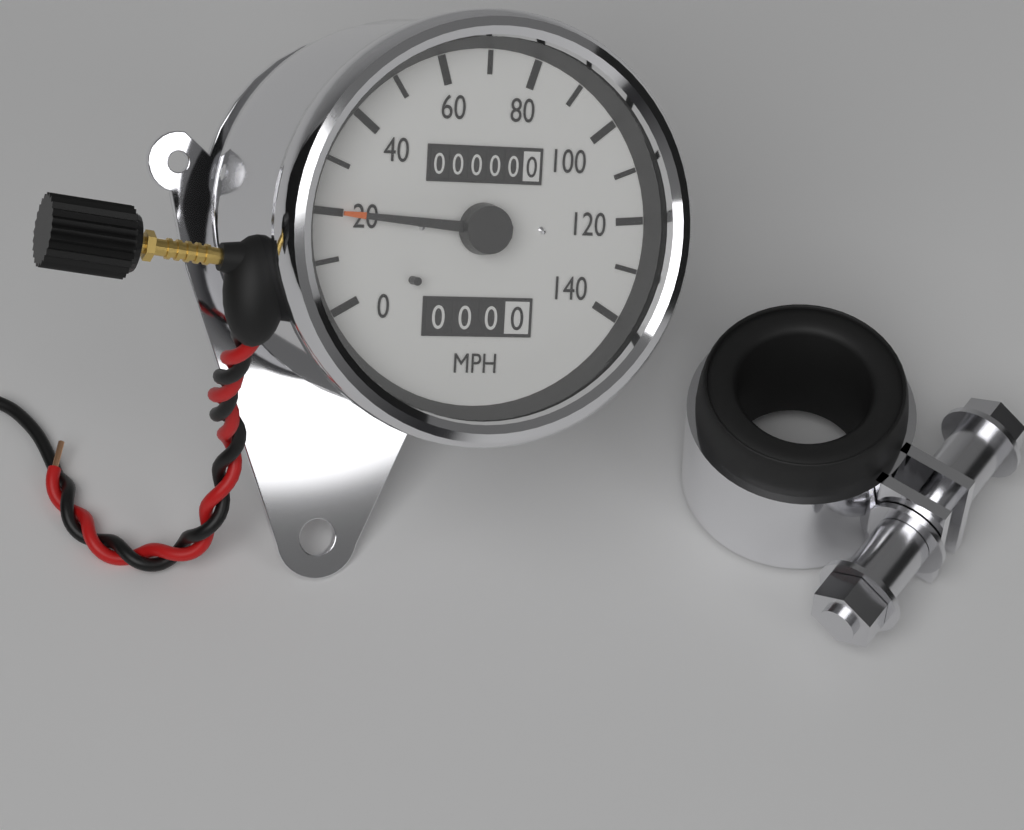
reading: 20 MPH
